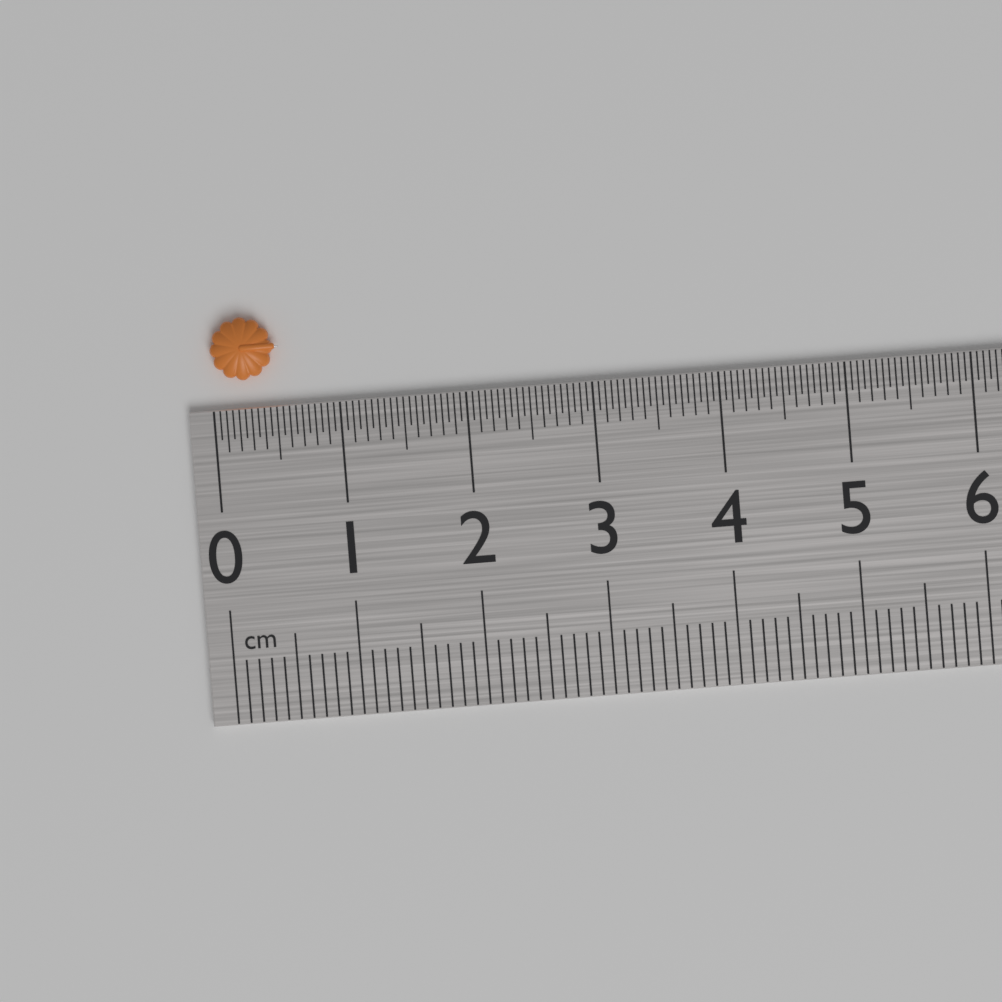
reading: 0.55 cm
